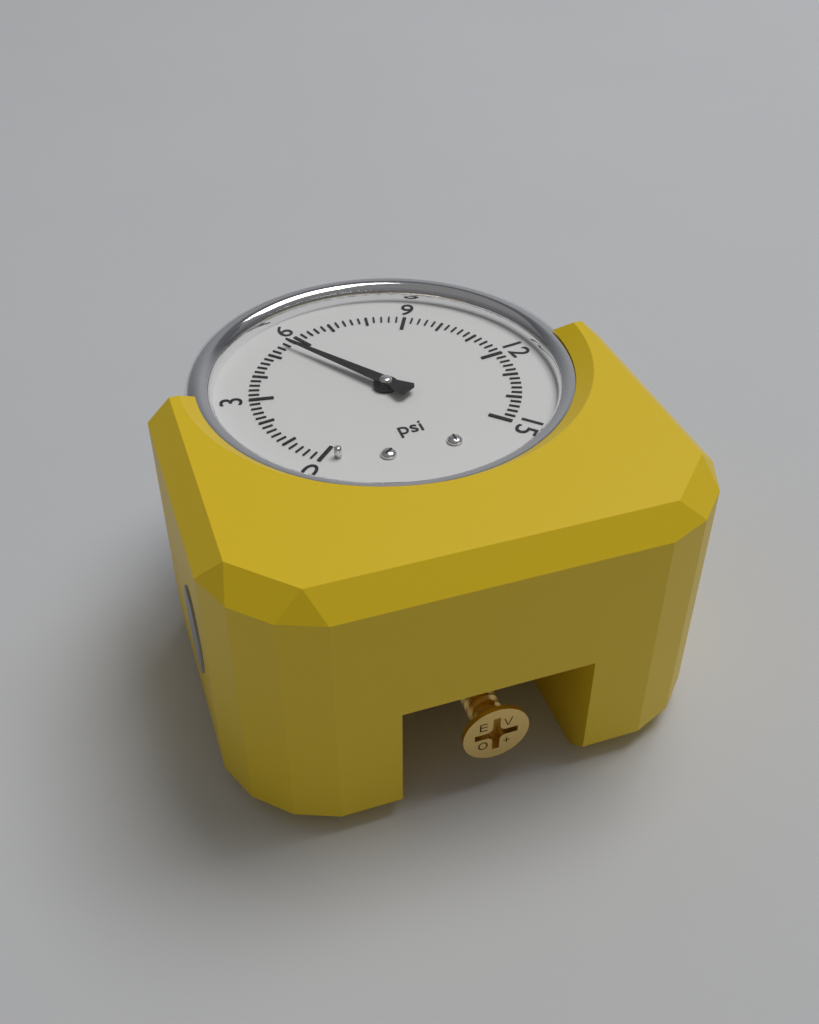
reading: 5.6 psi
